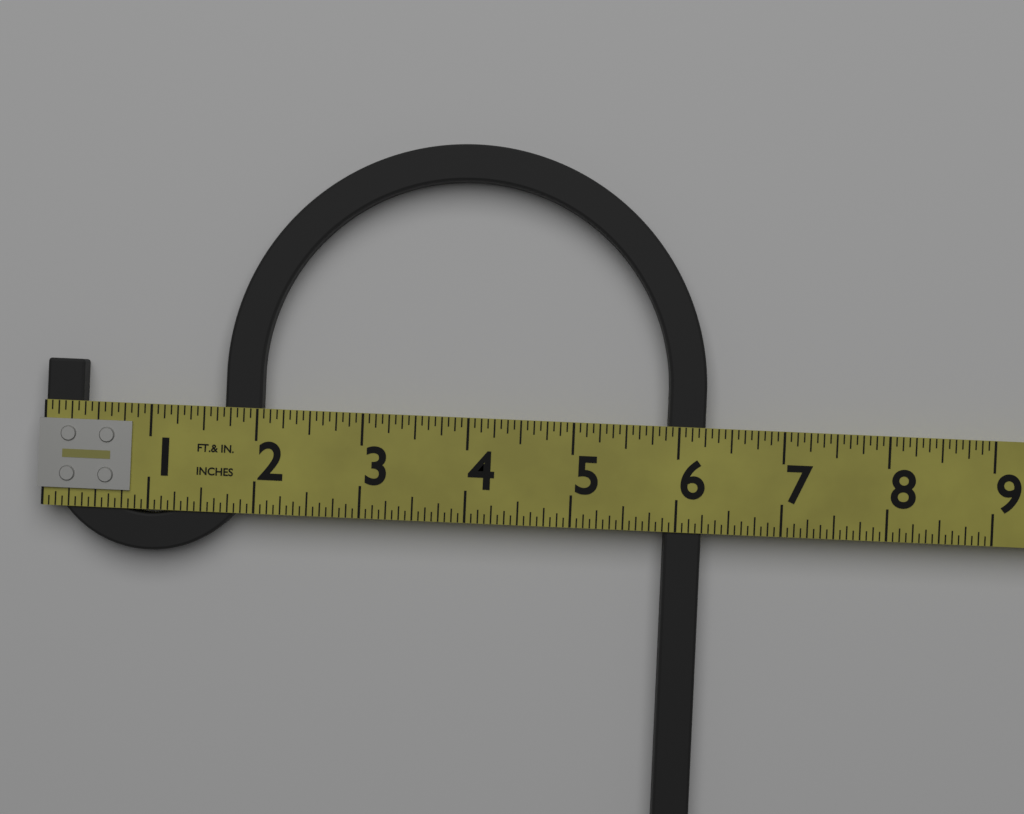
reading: 6.2500 in
